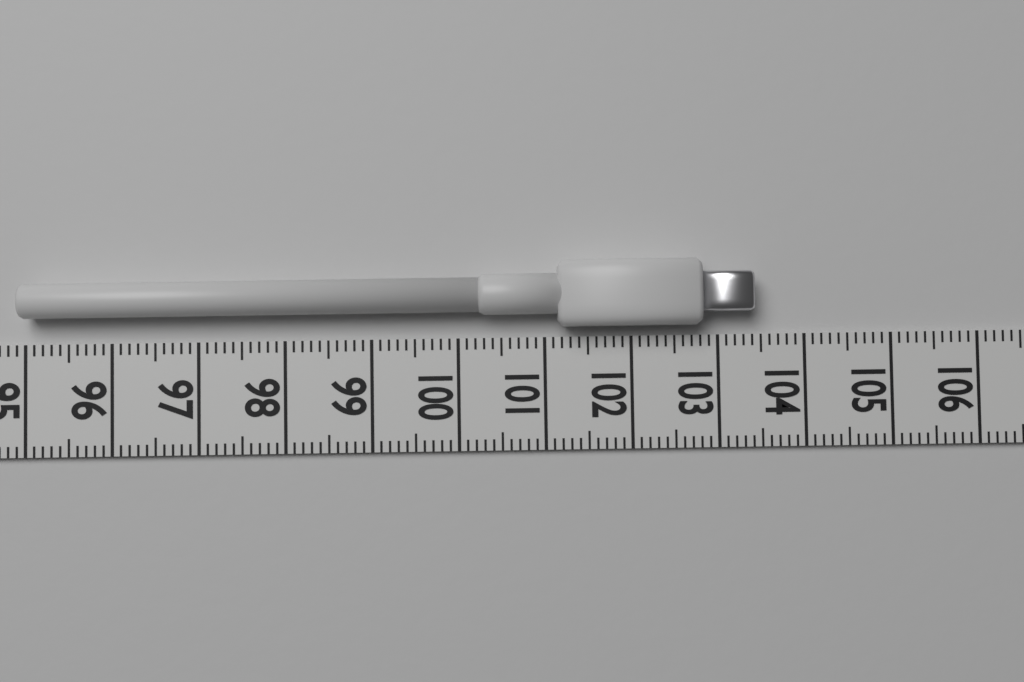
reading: 103.4 (no unit)
